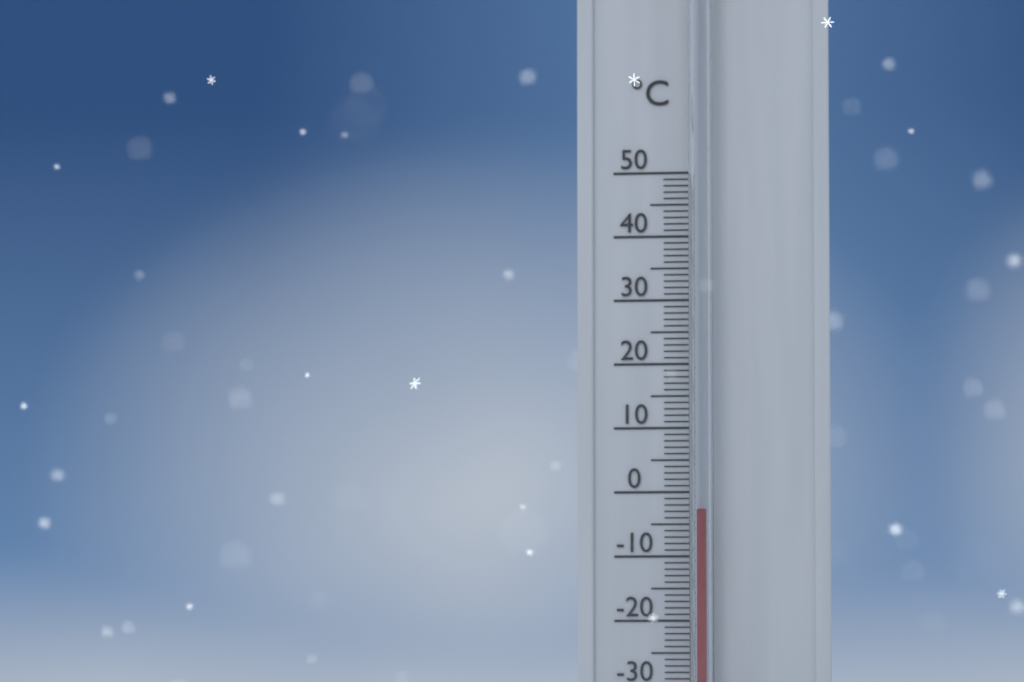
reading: -3 °C
